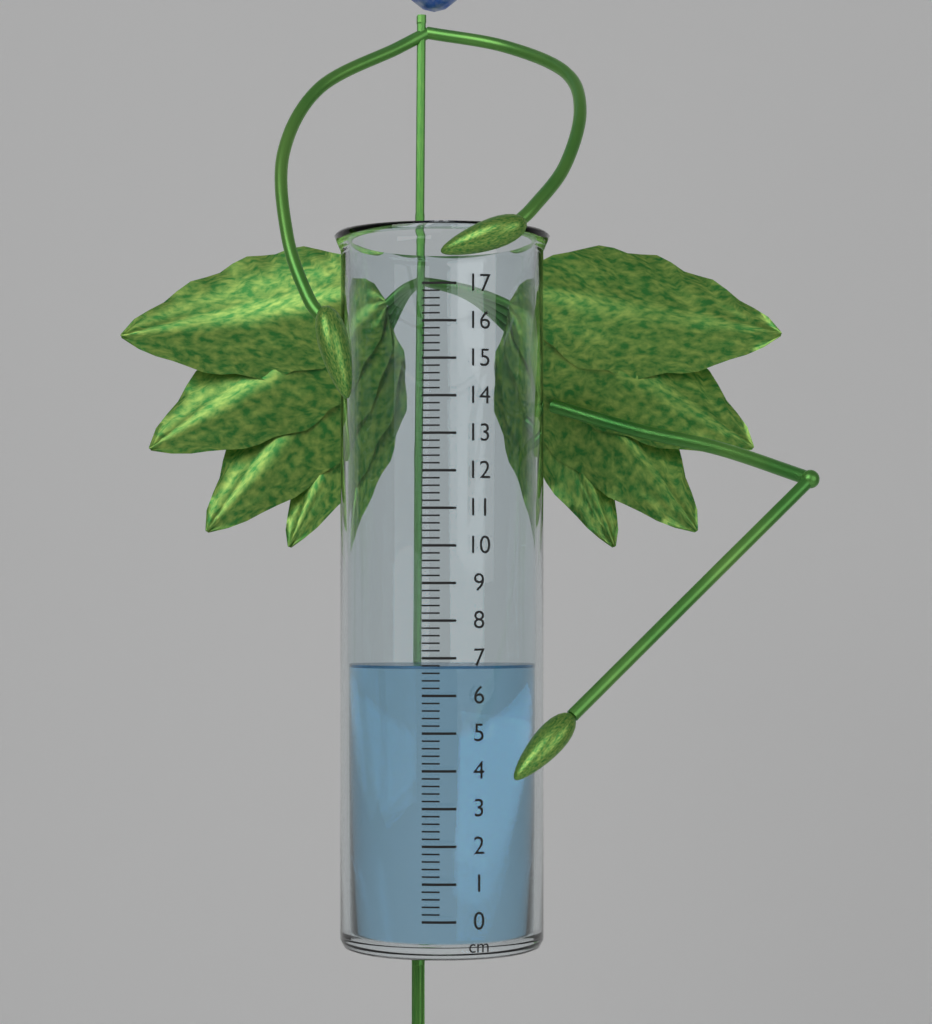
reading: 6.8 cm
